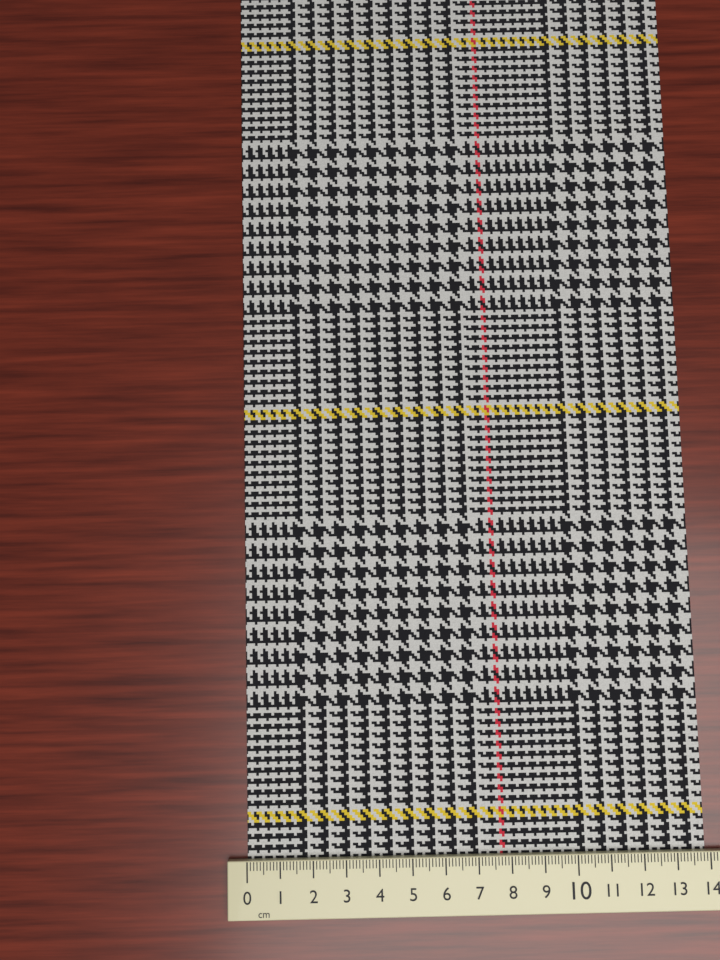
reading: 13.9 cm
